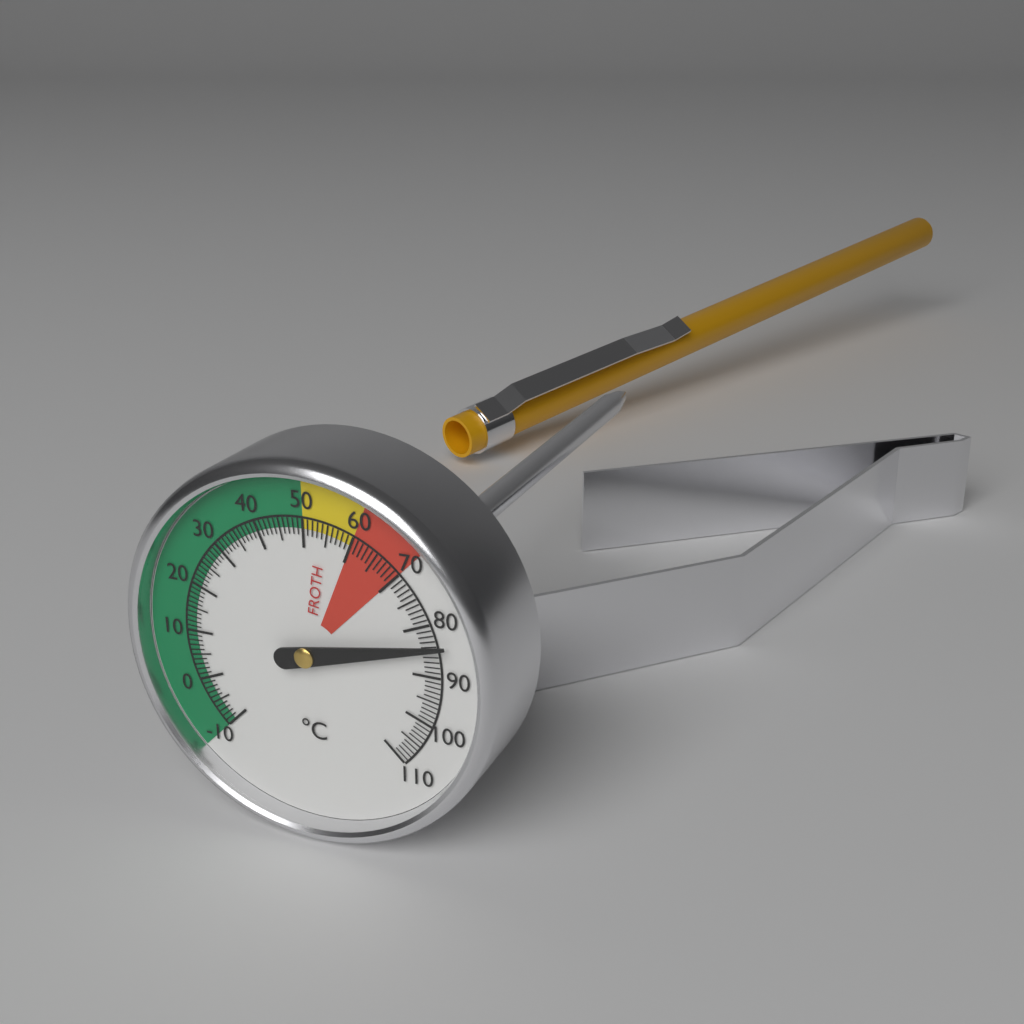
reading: 84 °C
